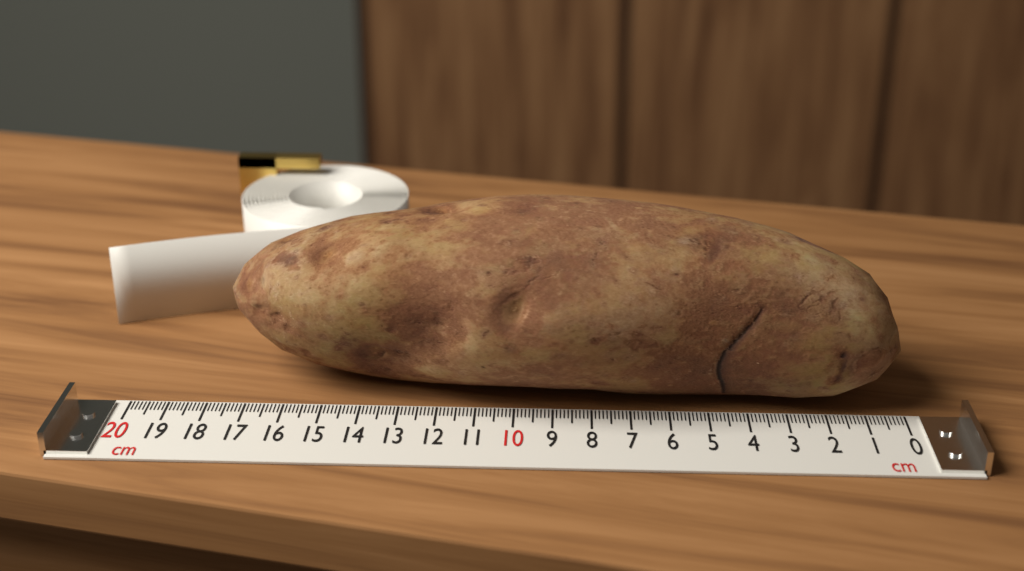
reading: 17.6 cm
